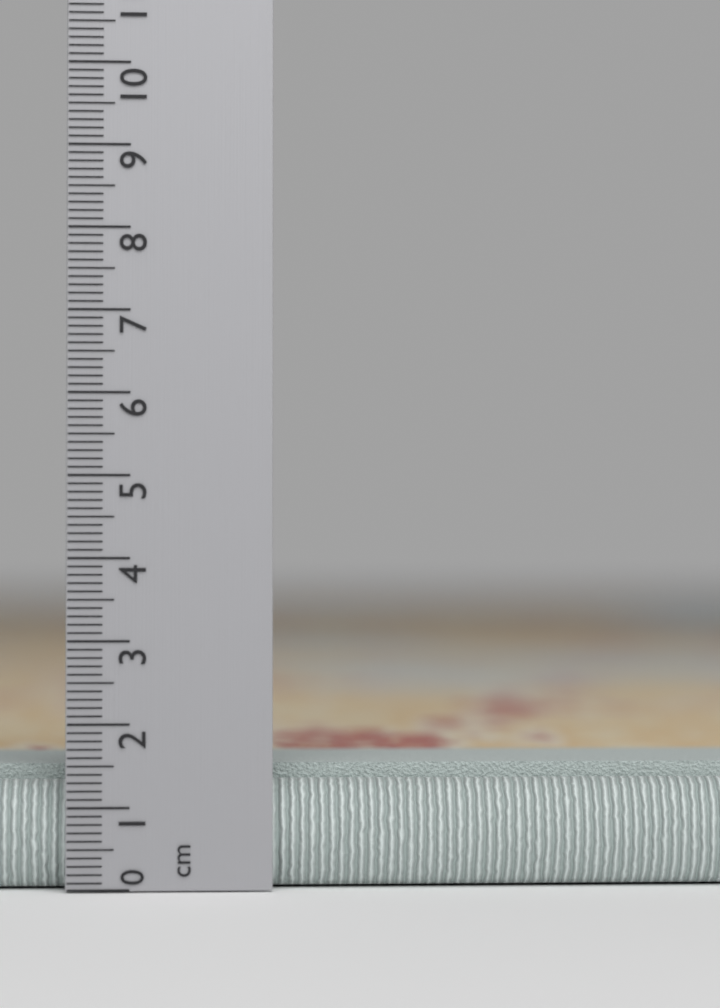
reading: 1.6 cm
